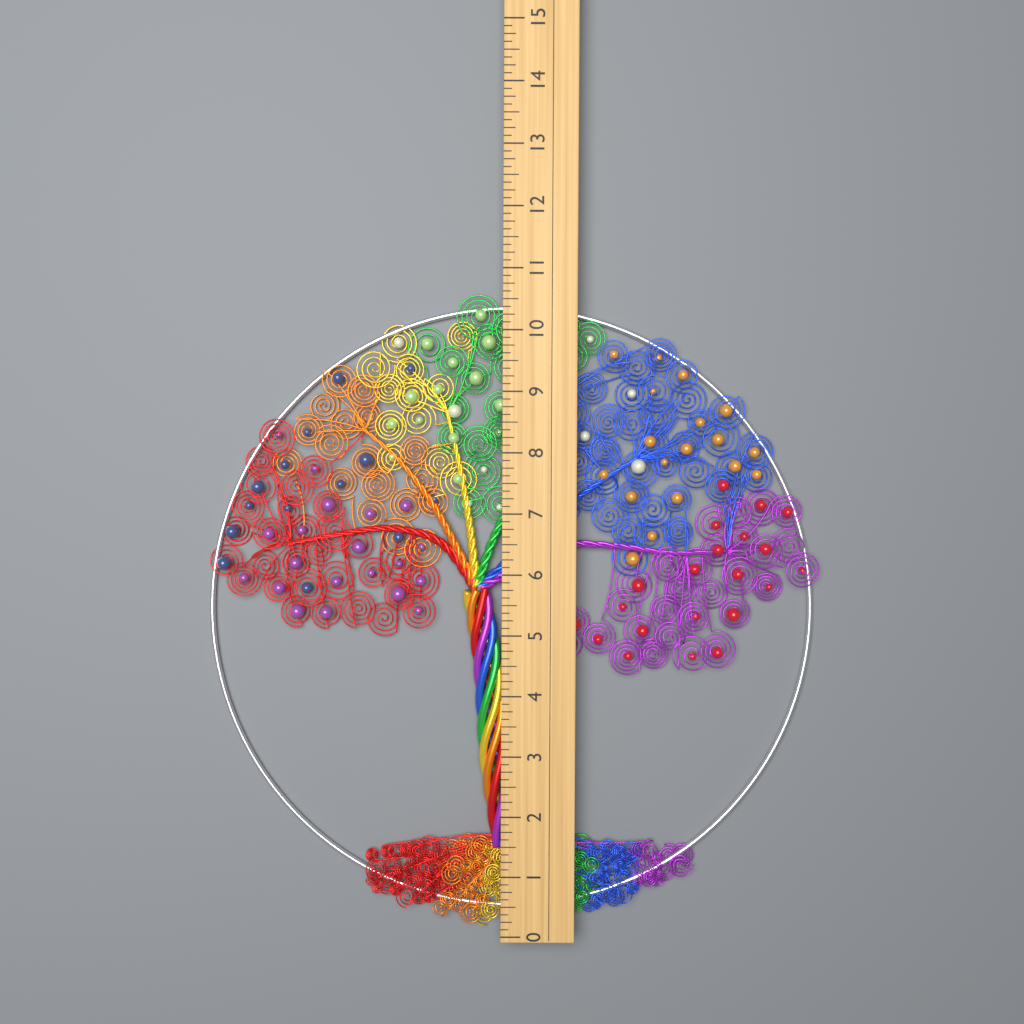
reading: 10.625 (no unit)
